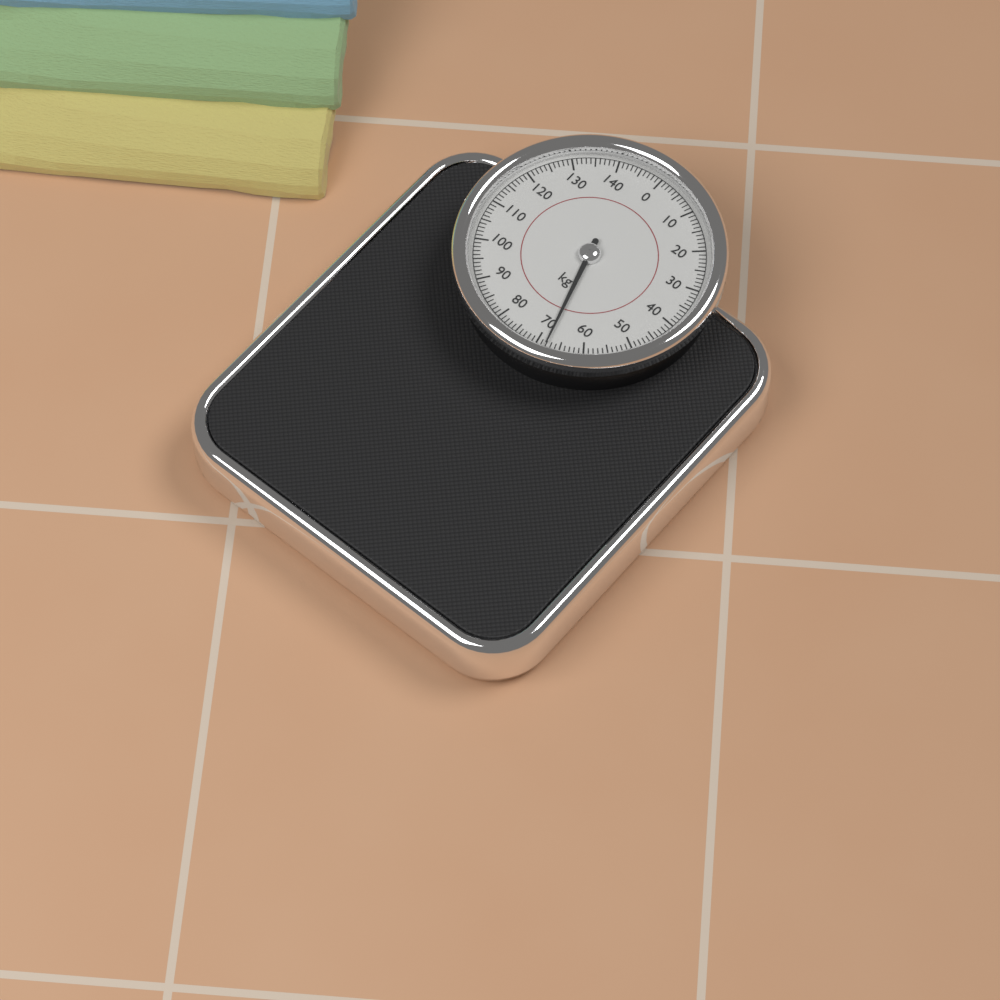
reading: 68 kg
